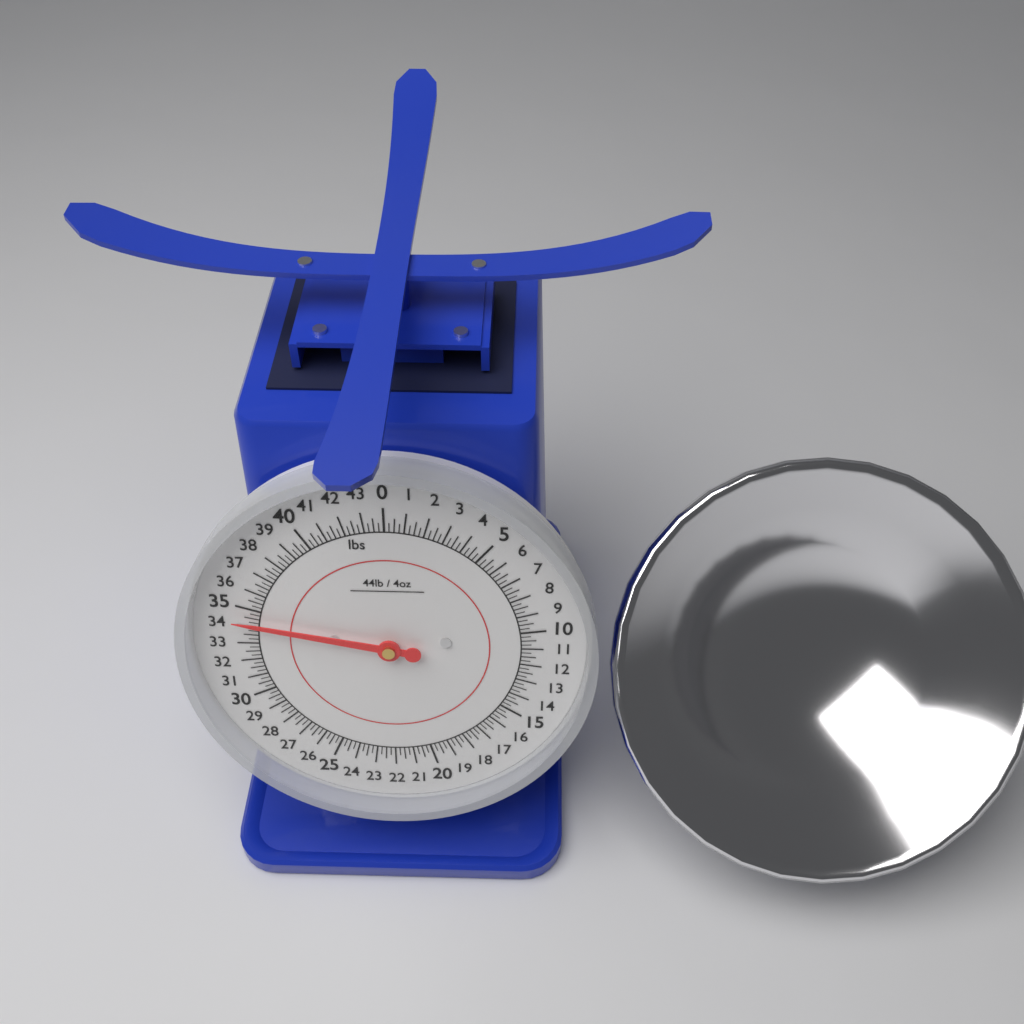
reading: 34.25 lbs
